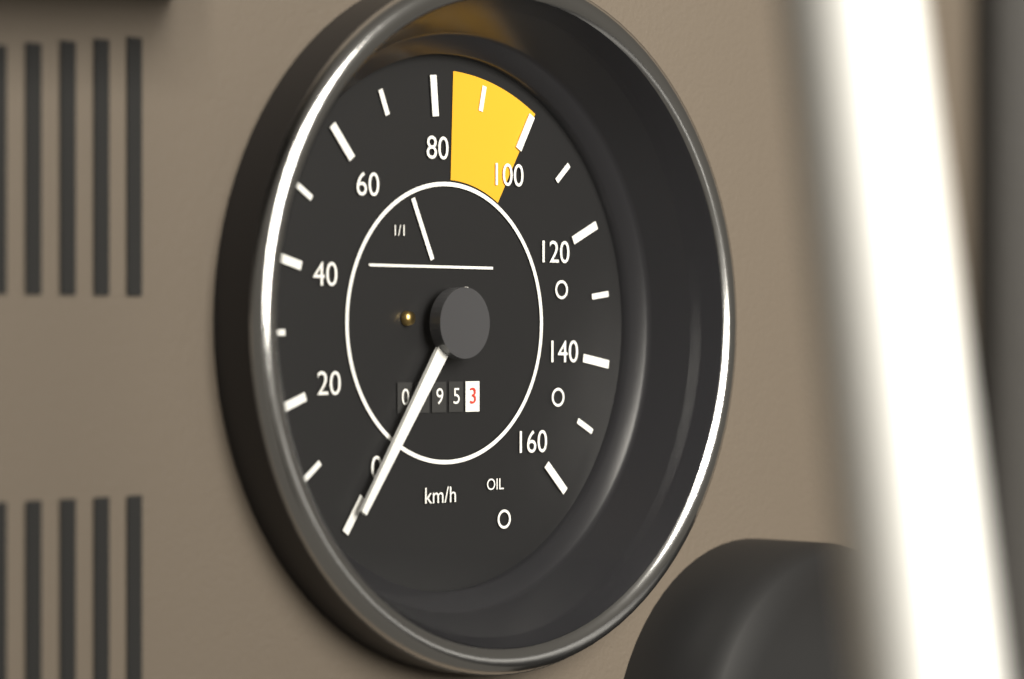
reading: 0 km/h
